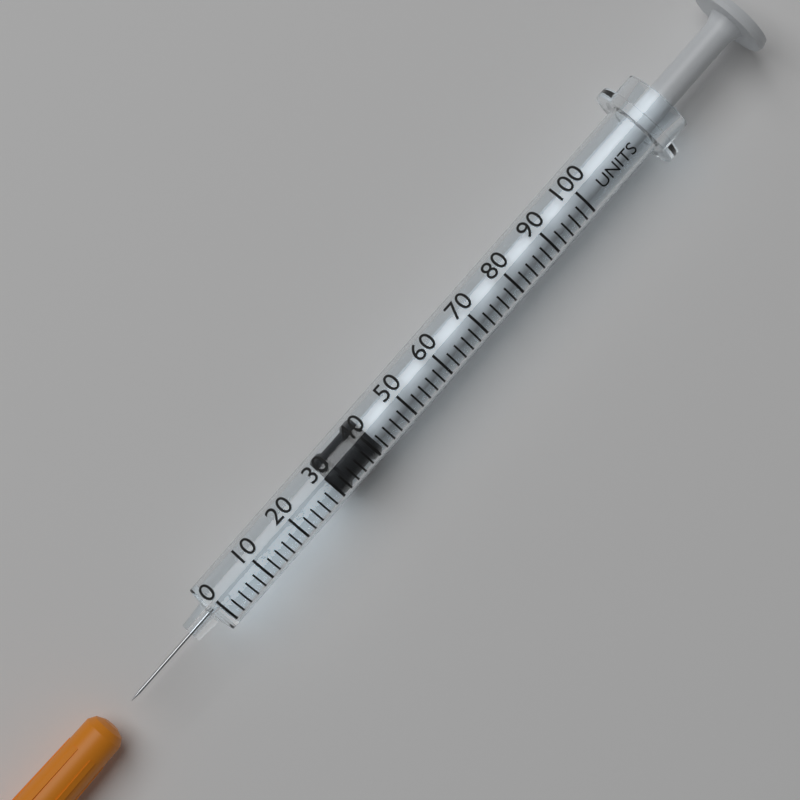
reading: 30 units
